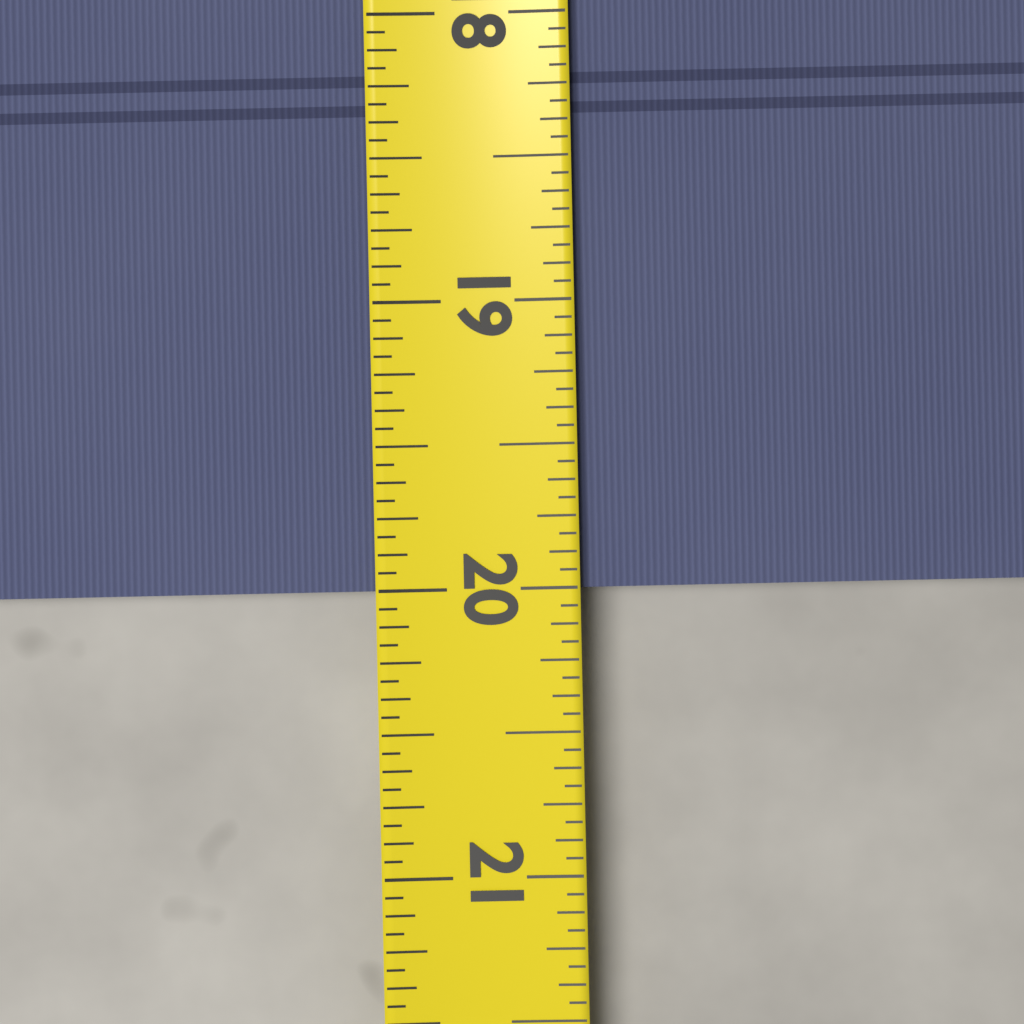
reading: 20.0000 (no unit)
